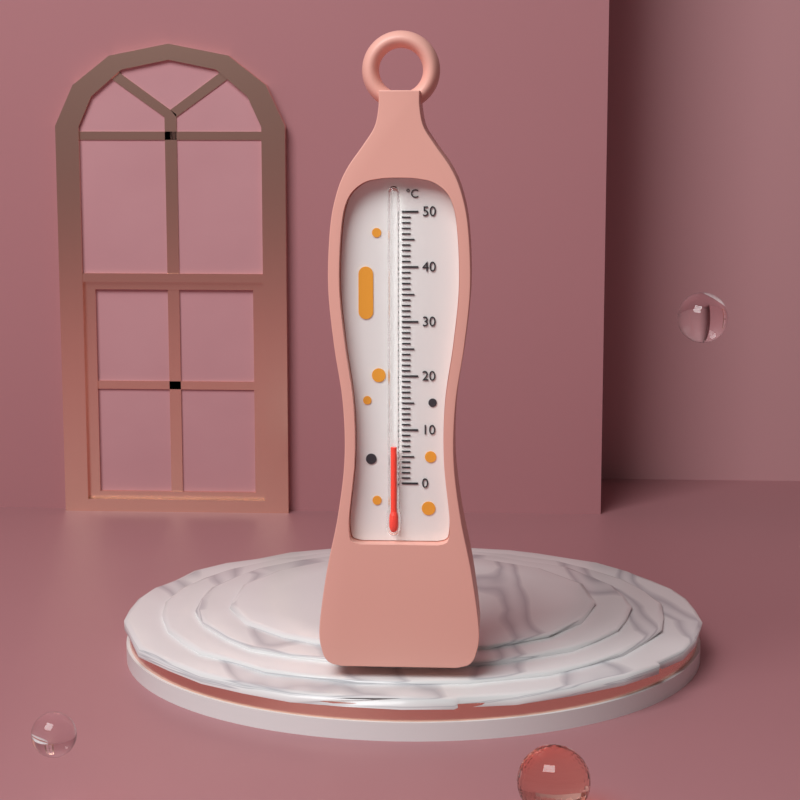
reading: 7 °C
